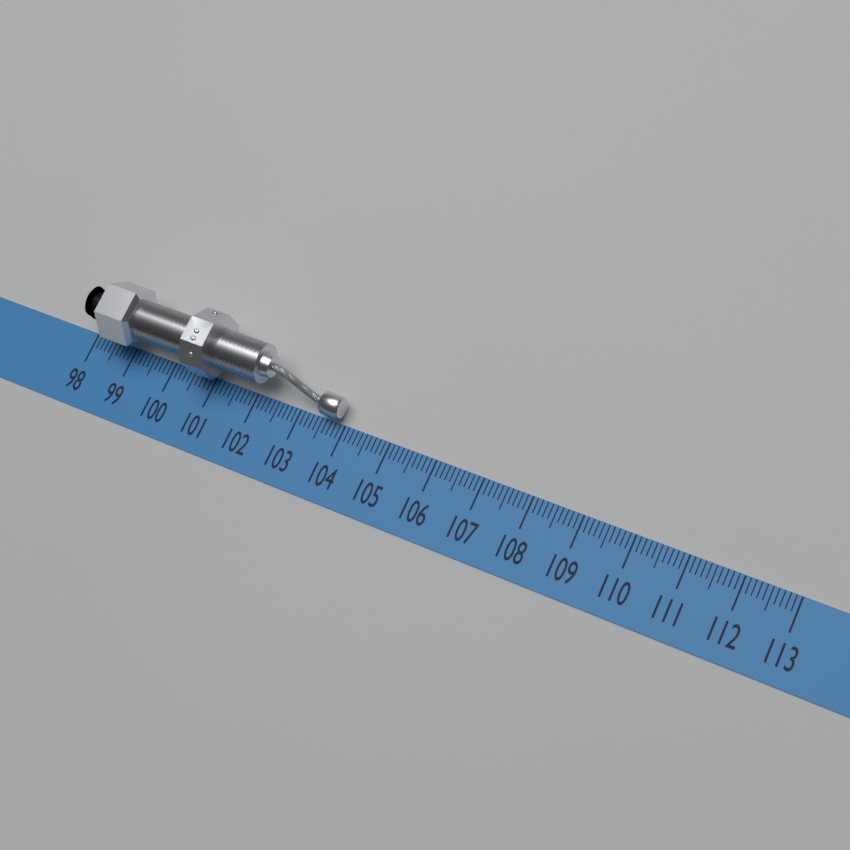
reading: 103.9 (no unit)
